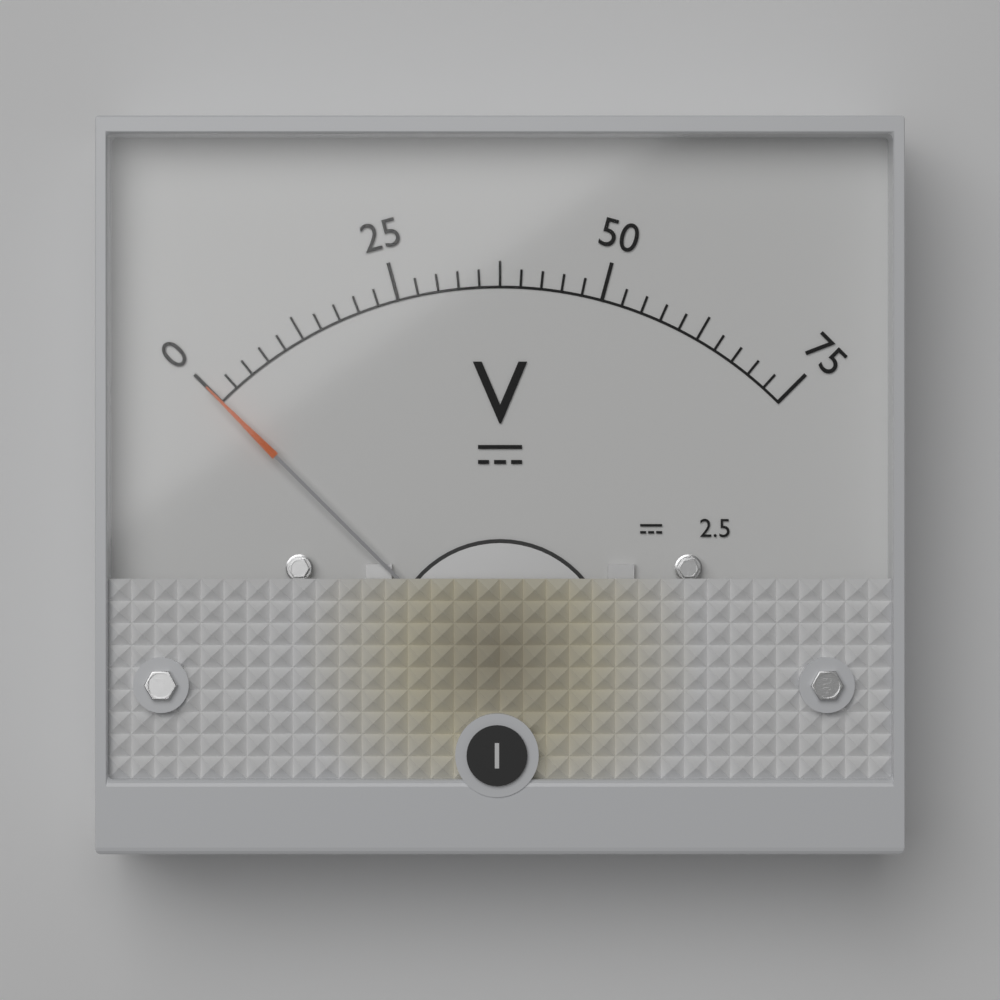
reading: 0.0 V
